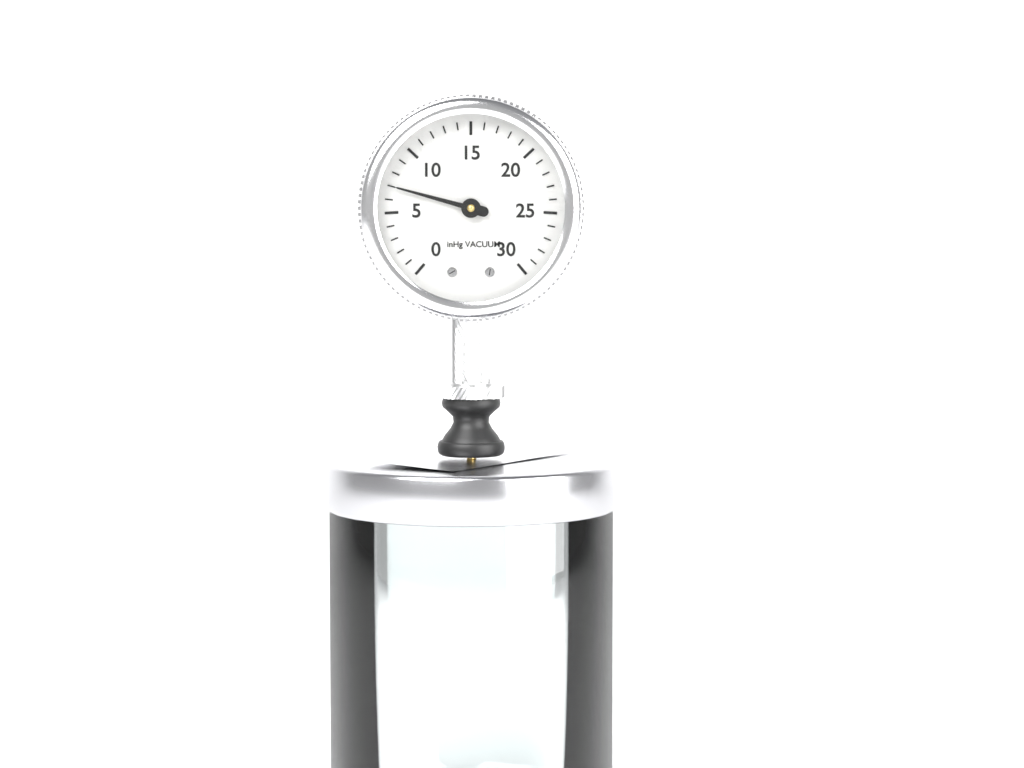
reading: 7 inHg
